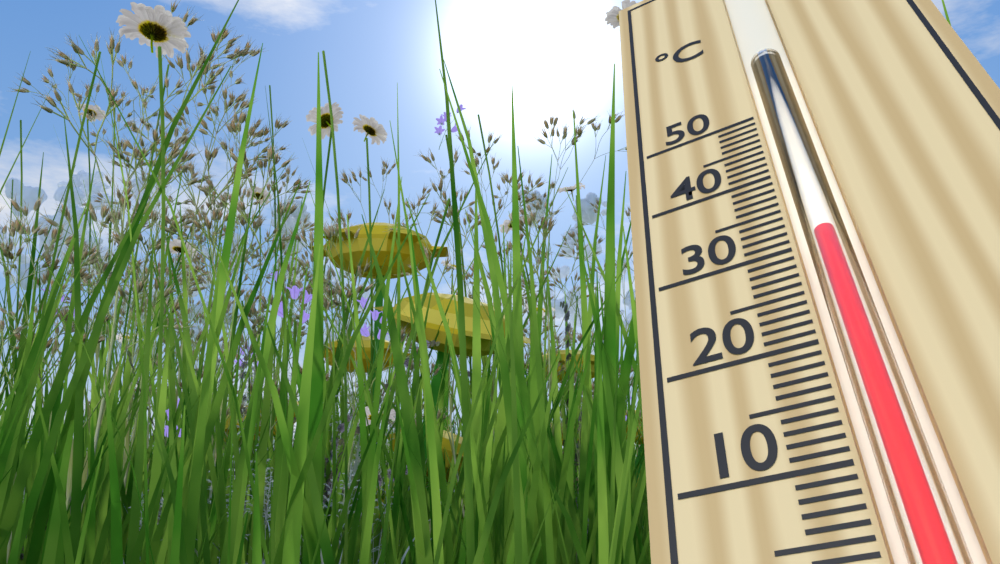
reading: 31 °C
